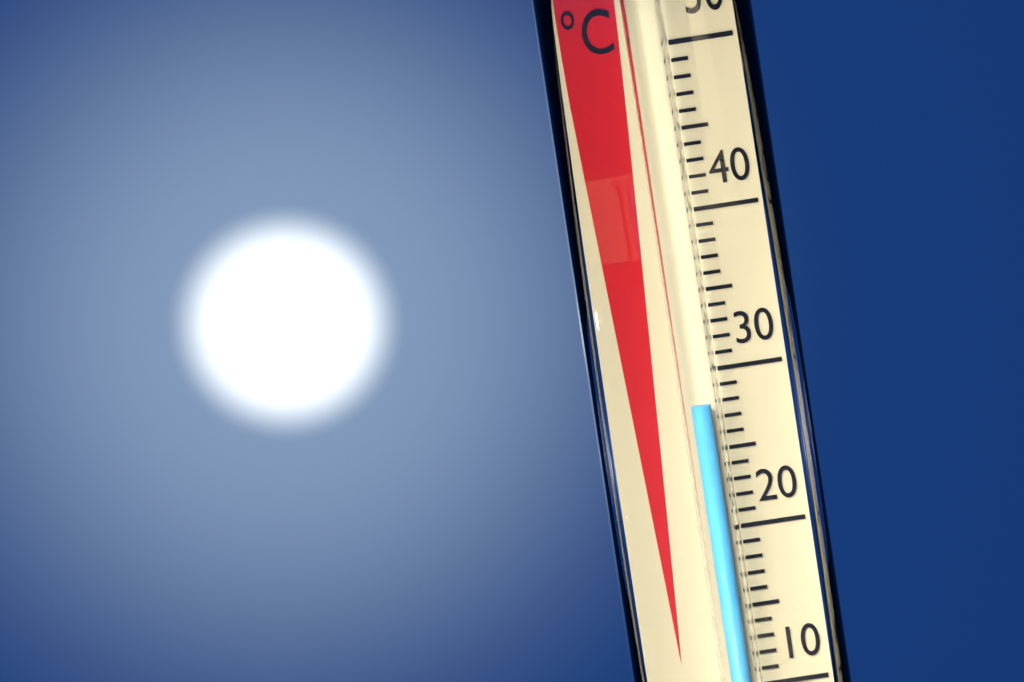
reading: 28 °C
